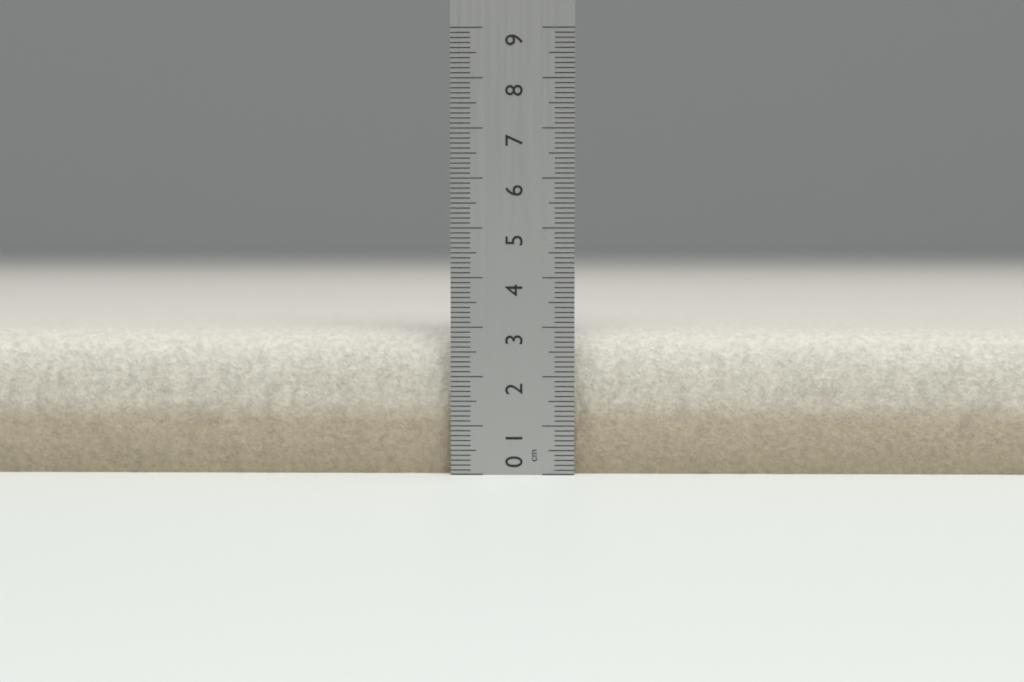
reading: 2.9 cm
